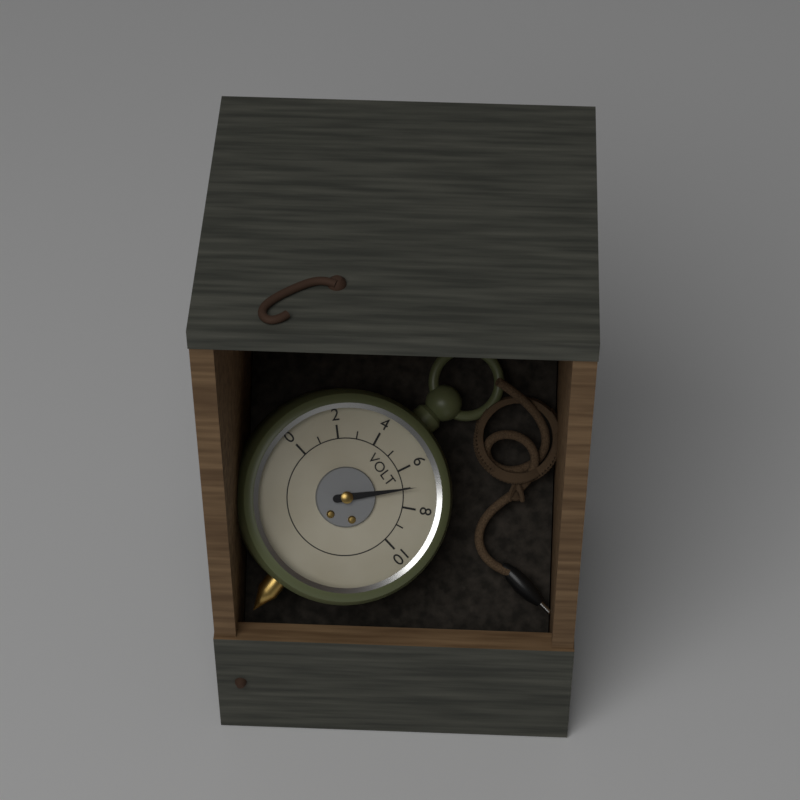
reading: 7 V
